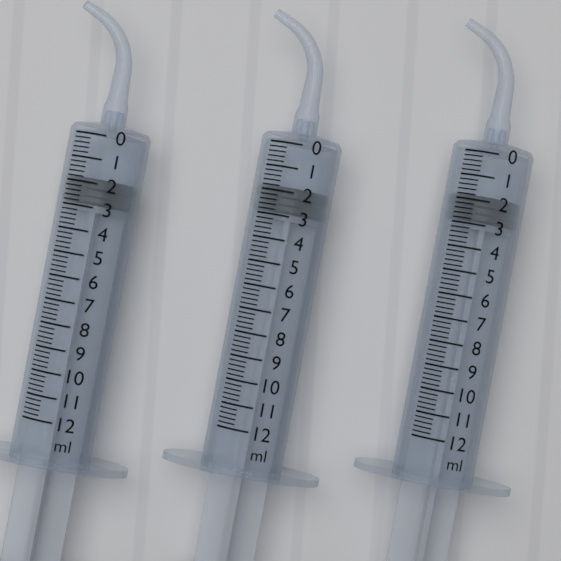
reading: 1.8 ml
